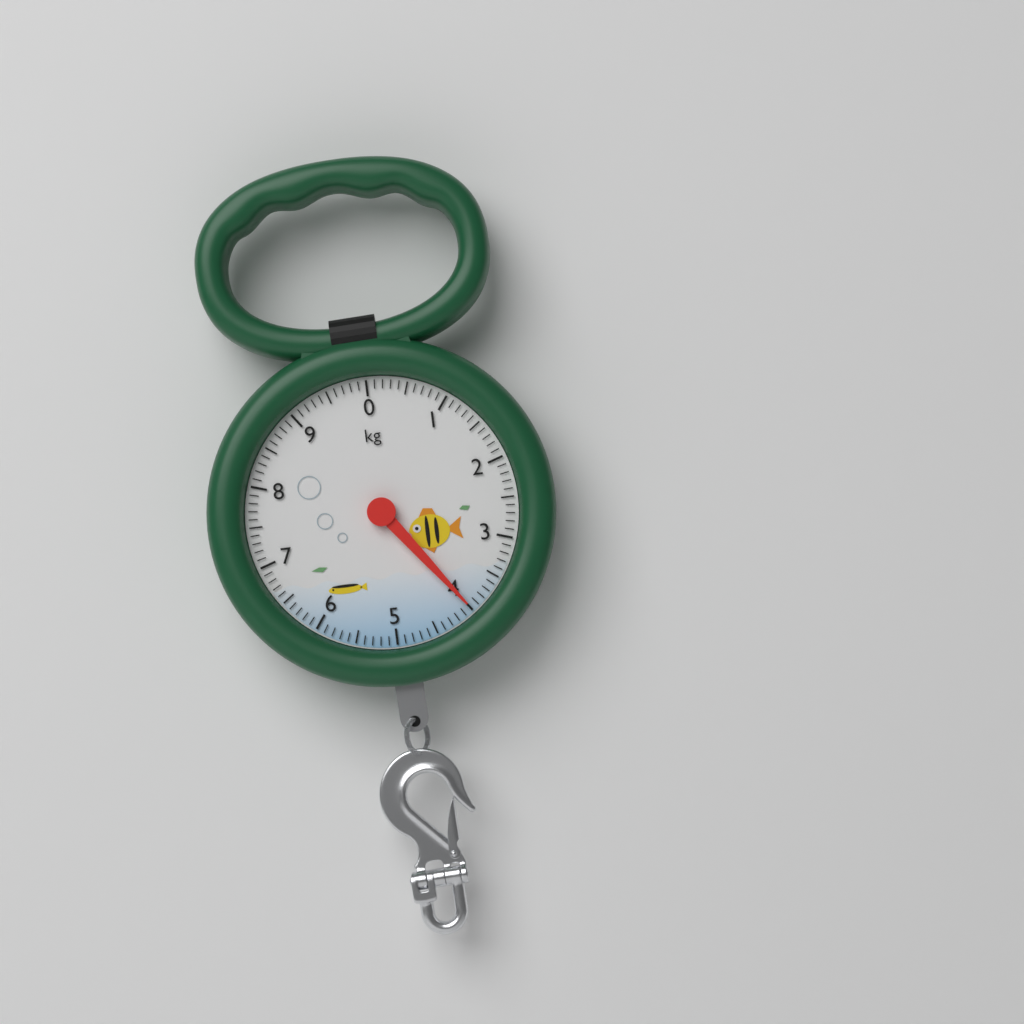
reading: 4.0 kg
